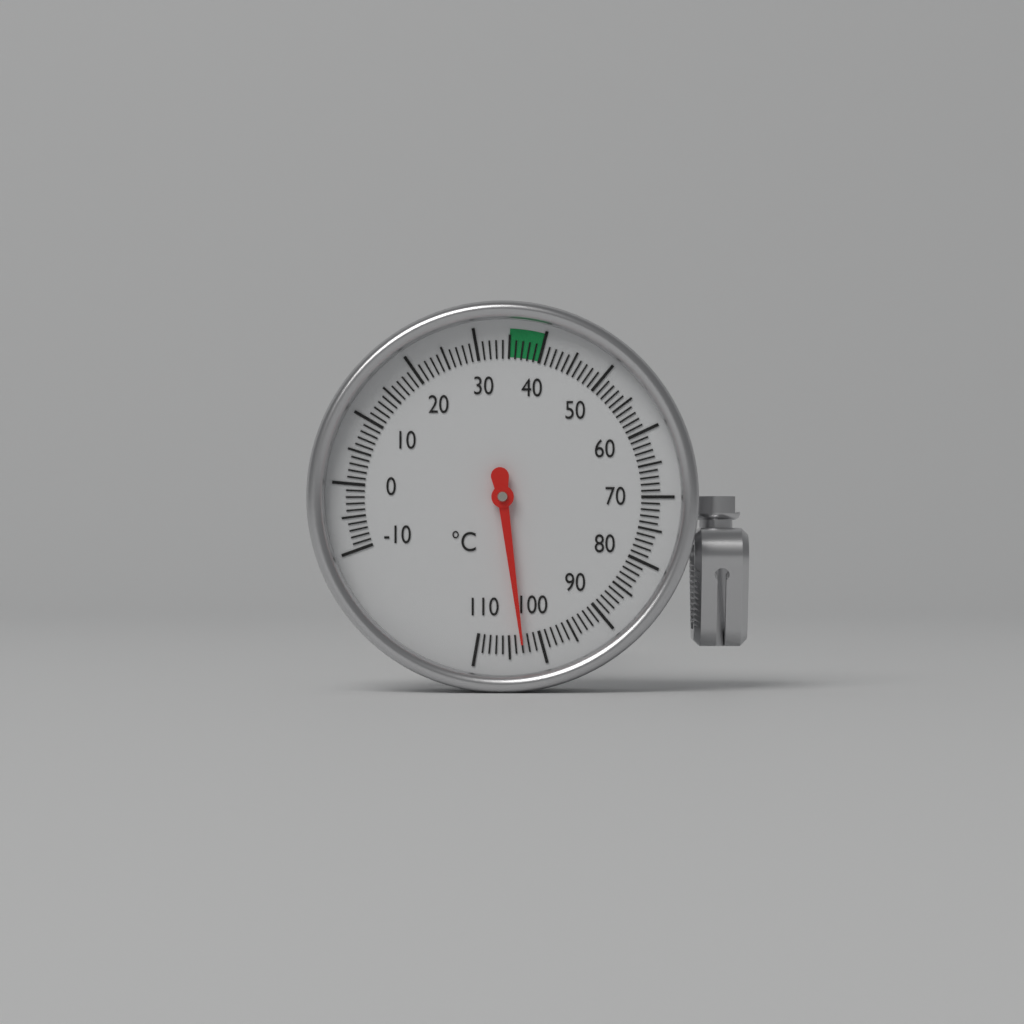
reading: 103 °C
